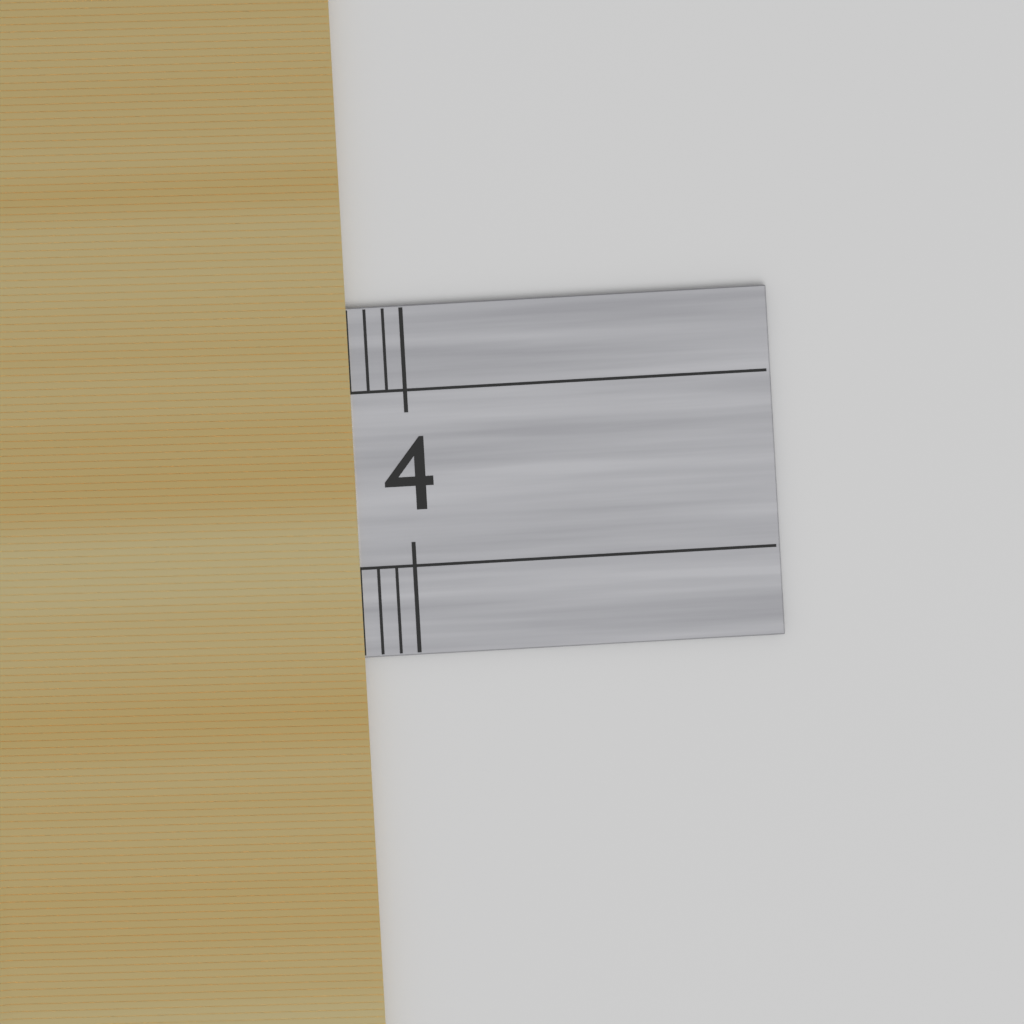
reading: 3.7 cm
